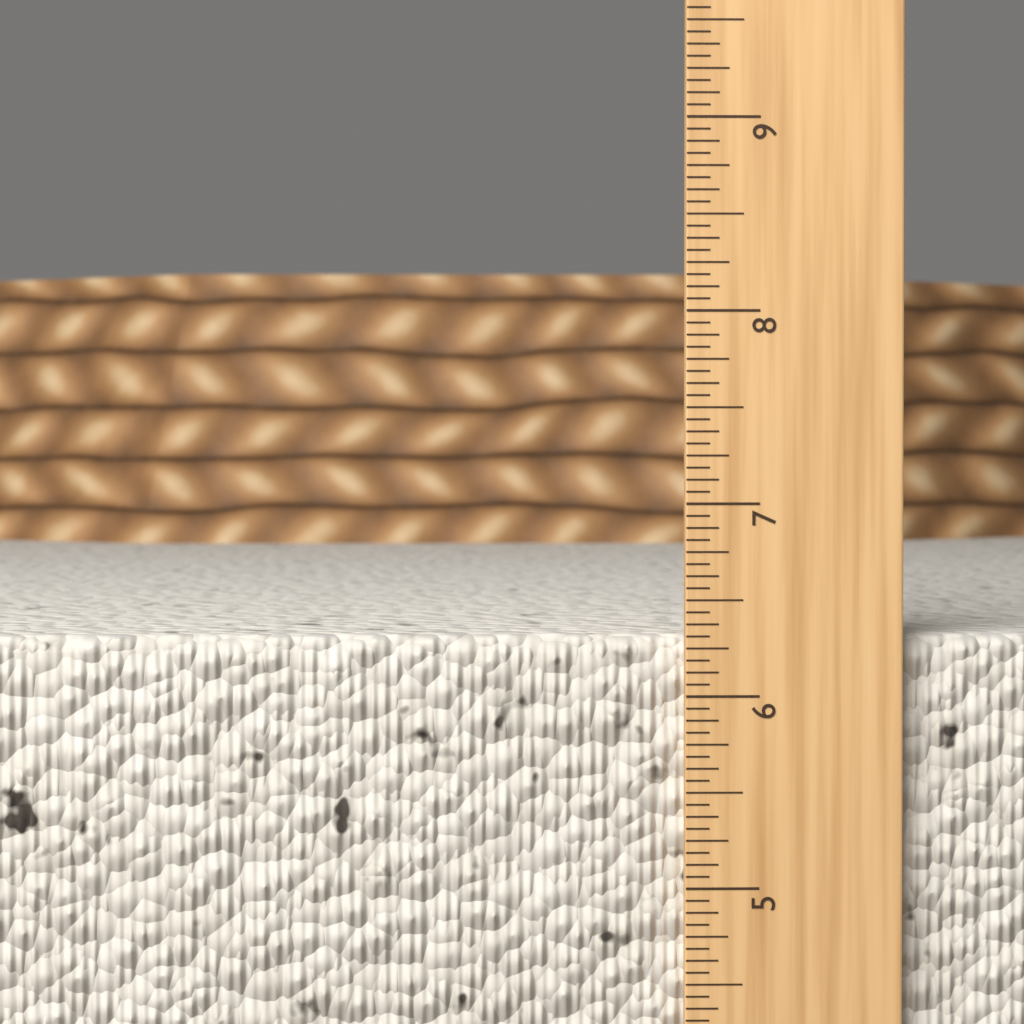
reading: 6.3125 in
